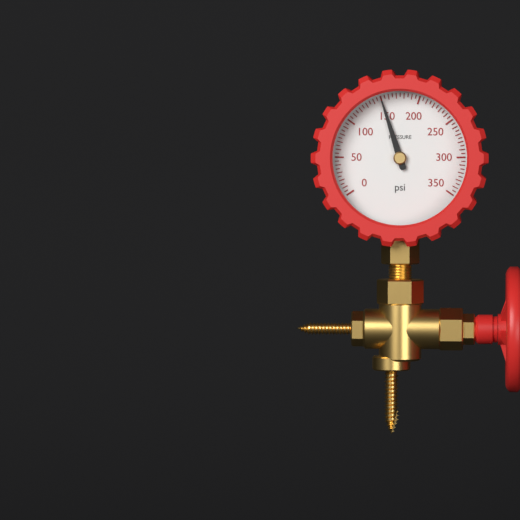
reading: 150 psi
